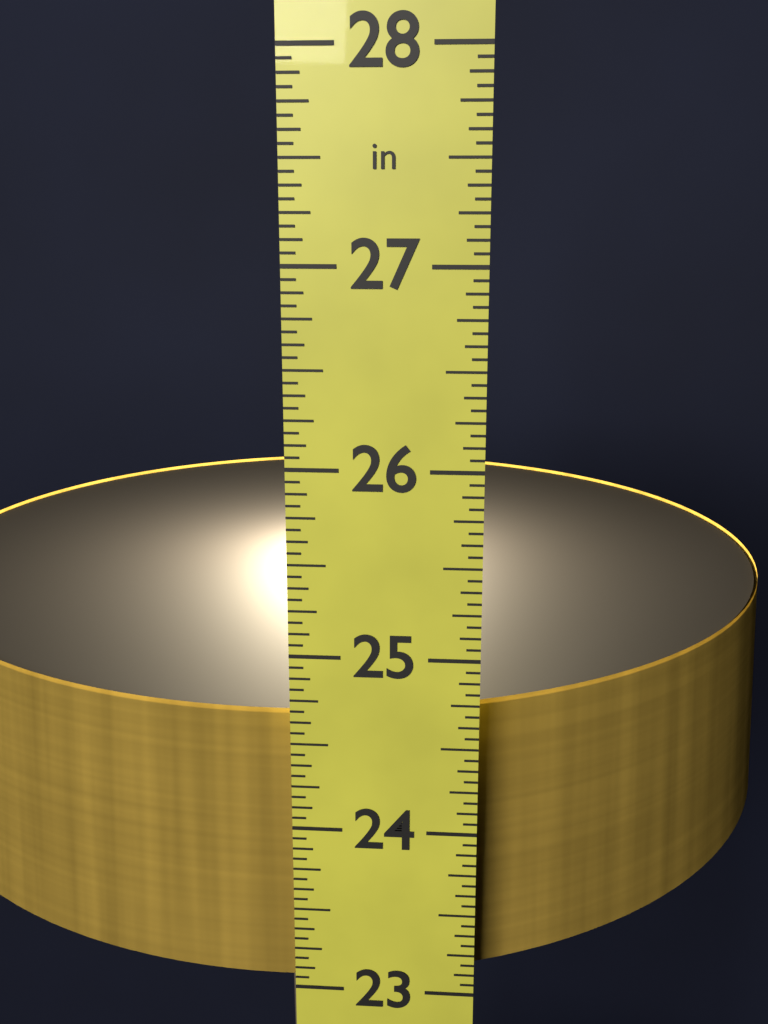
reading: 24.6250 in
